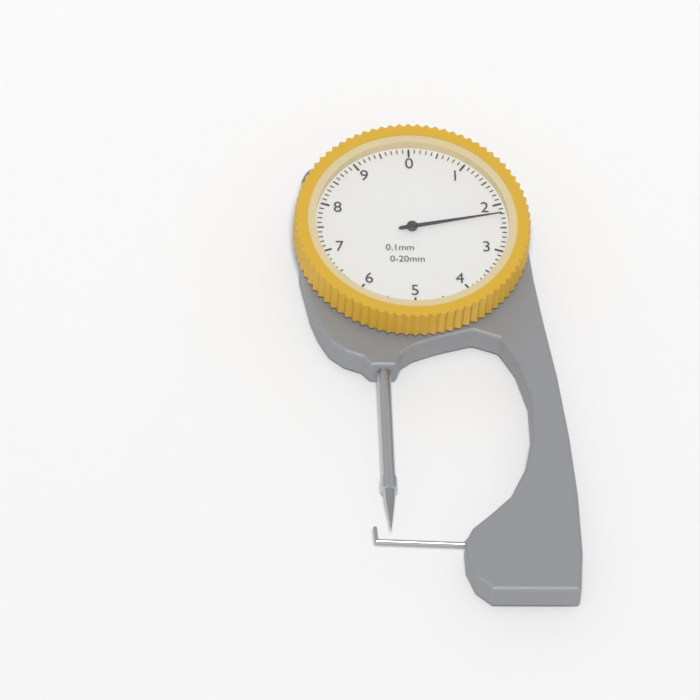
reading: 2.2 mm
